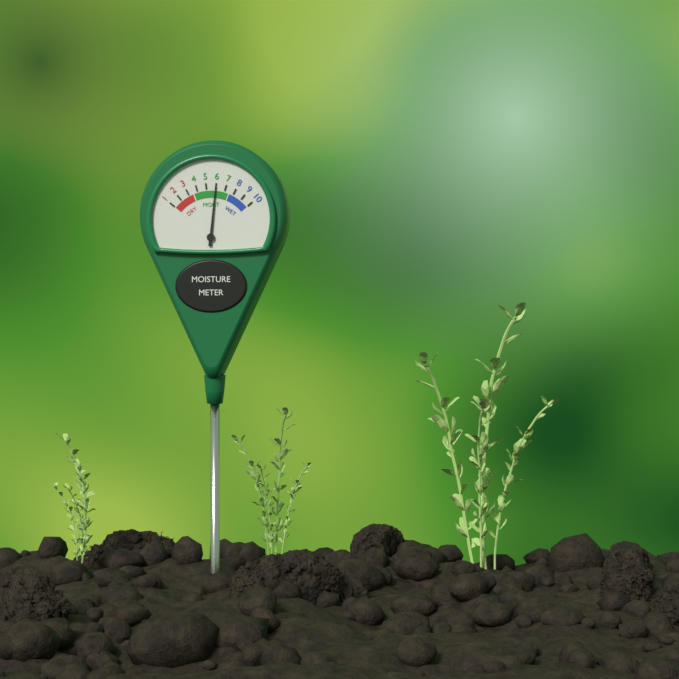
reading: 6 (no unit)
